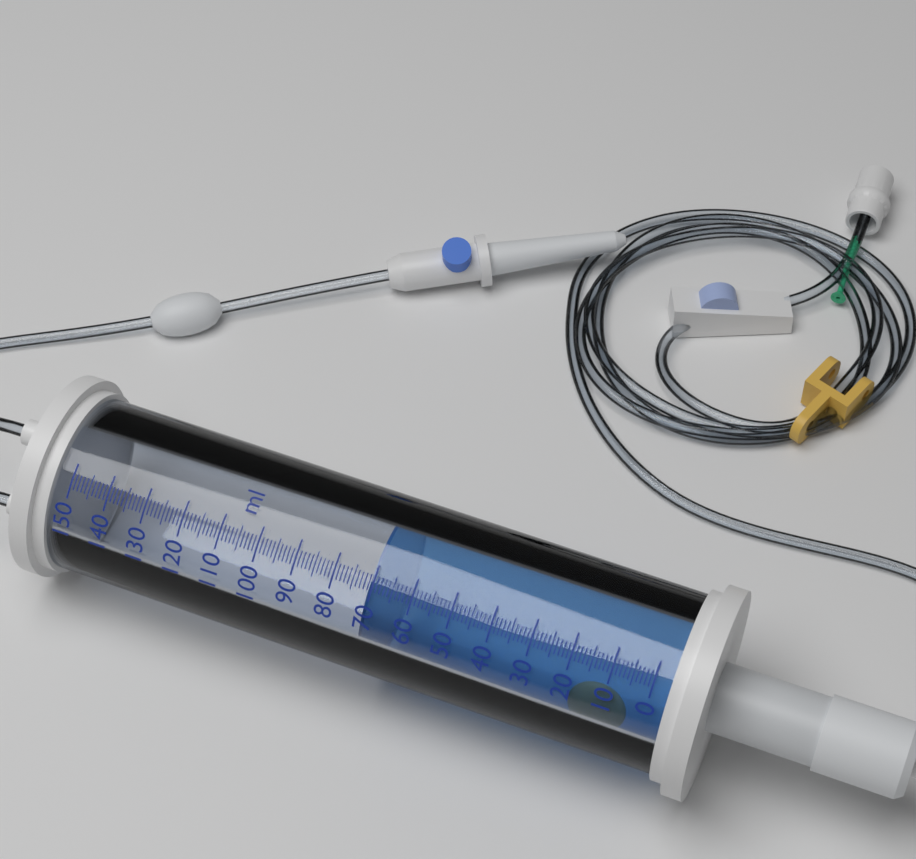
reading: 71 ml
